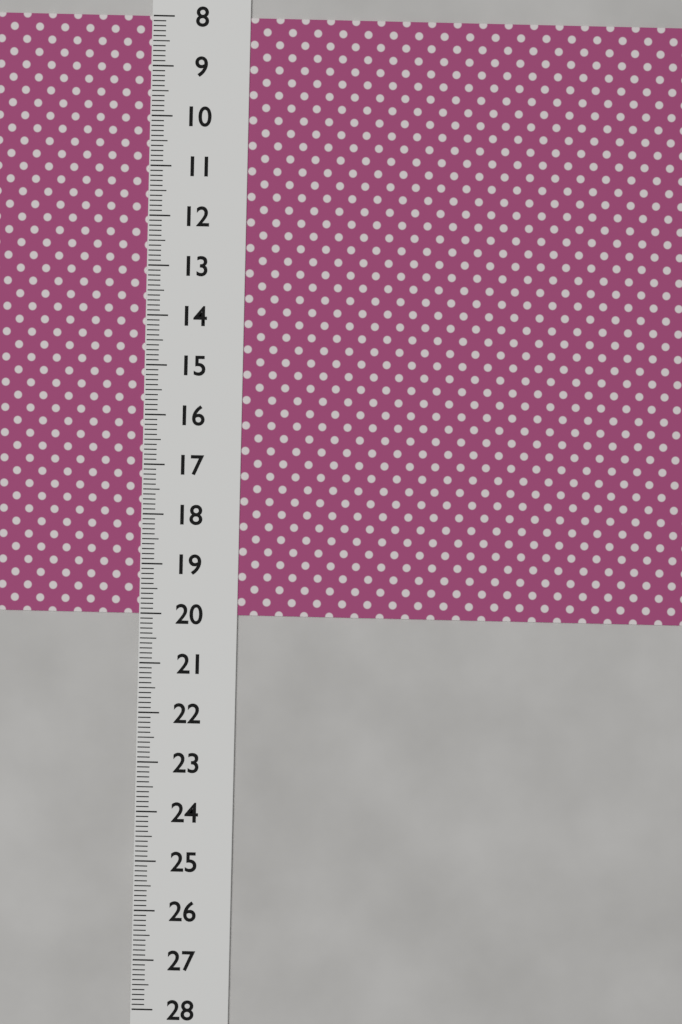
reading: 20.0 (no unit)
